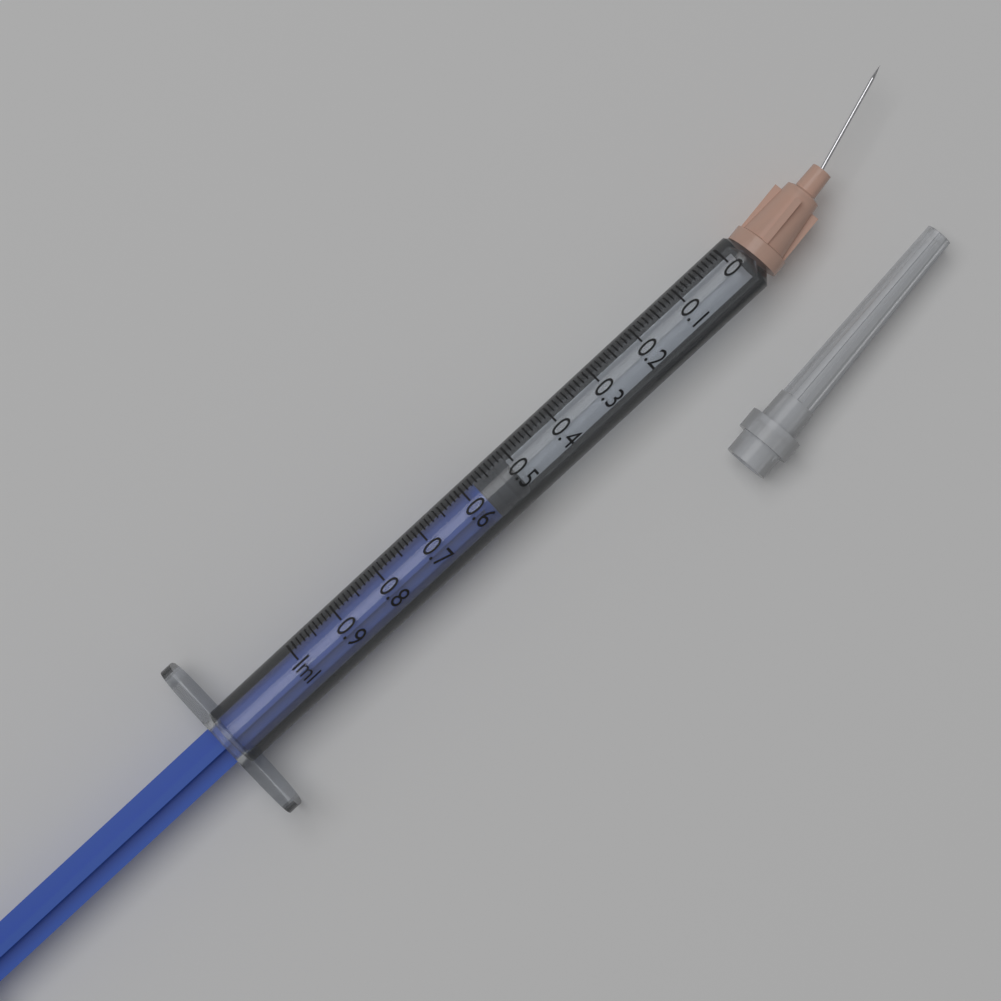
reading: 0.51 ml
